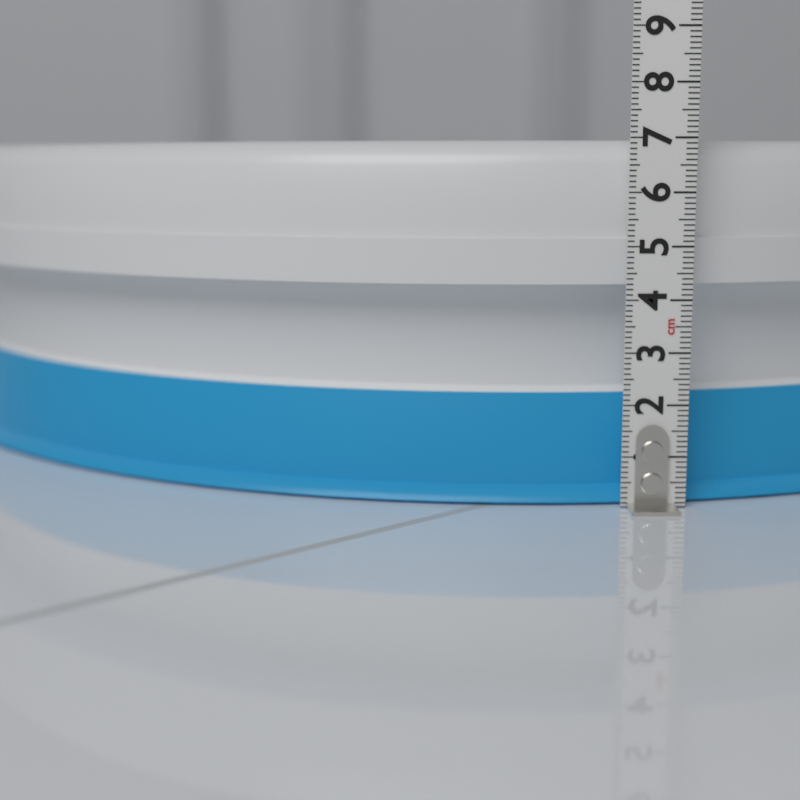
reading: 7.0 cm
